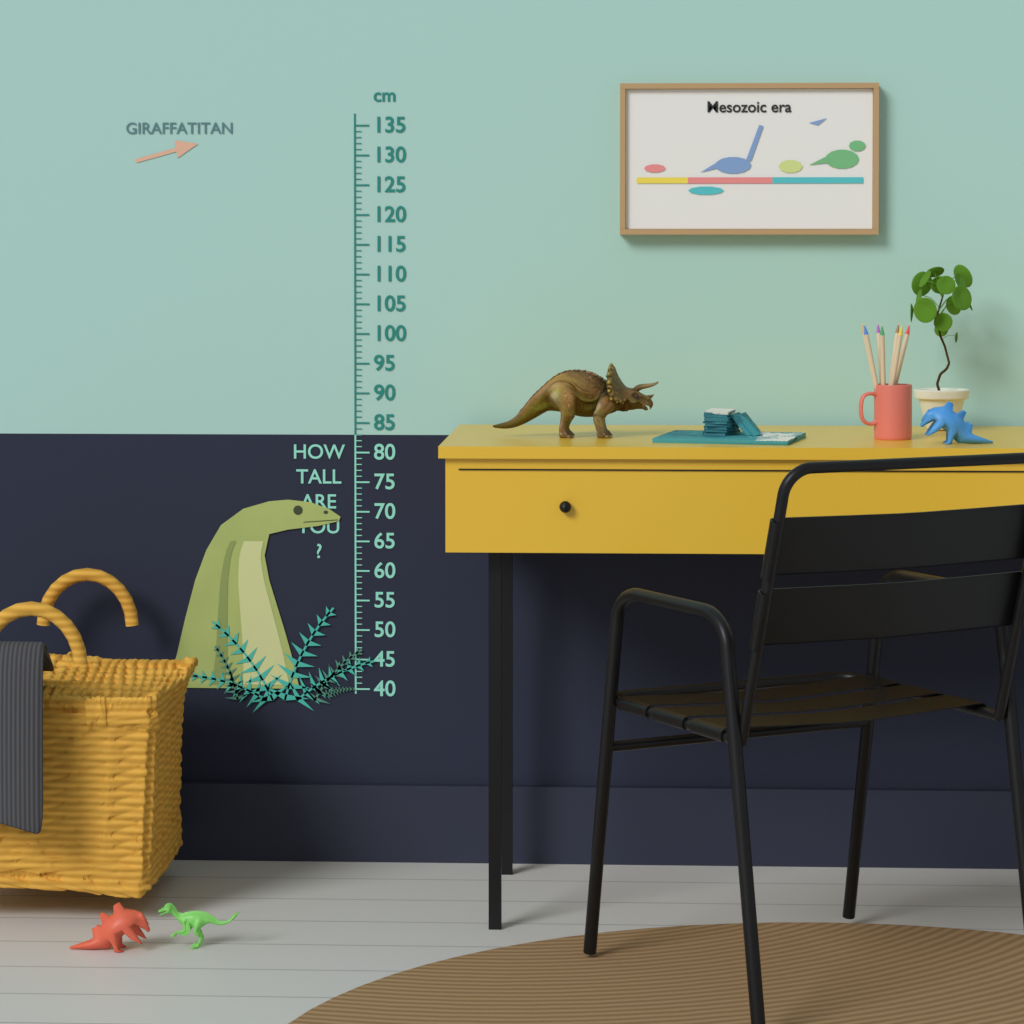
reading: 72 cm
